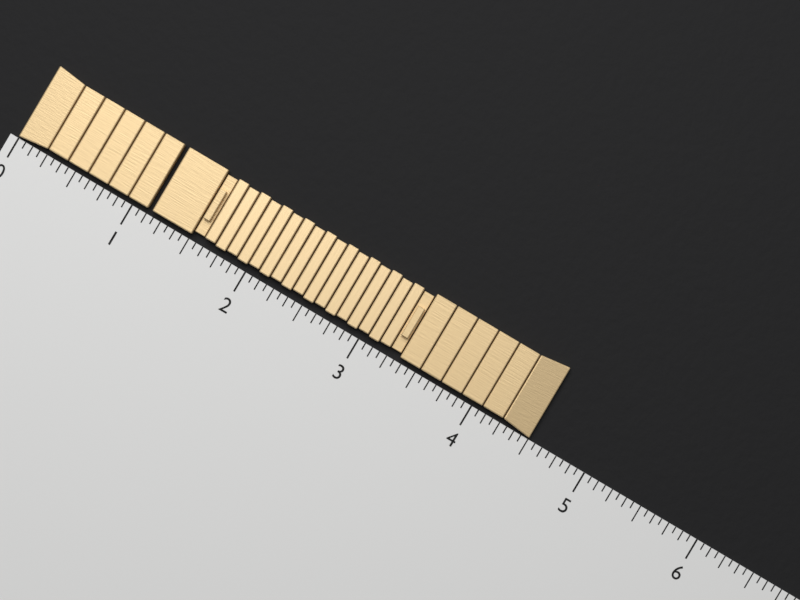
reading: 4.5000 (no unit)
